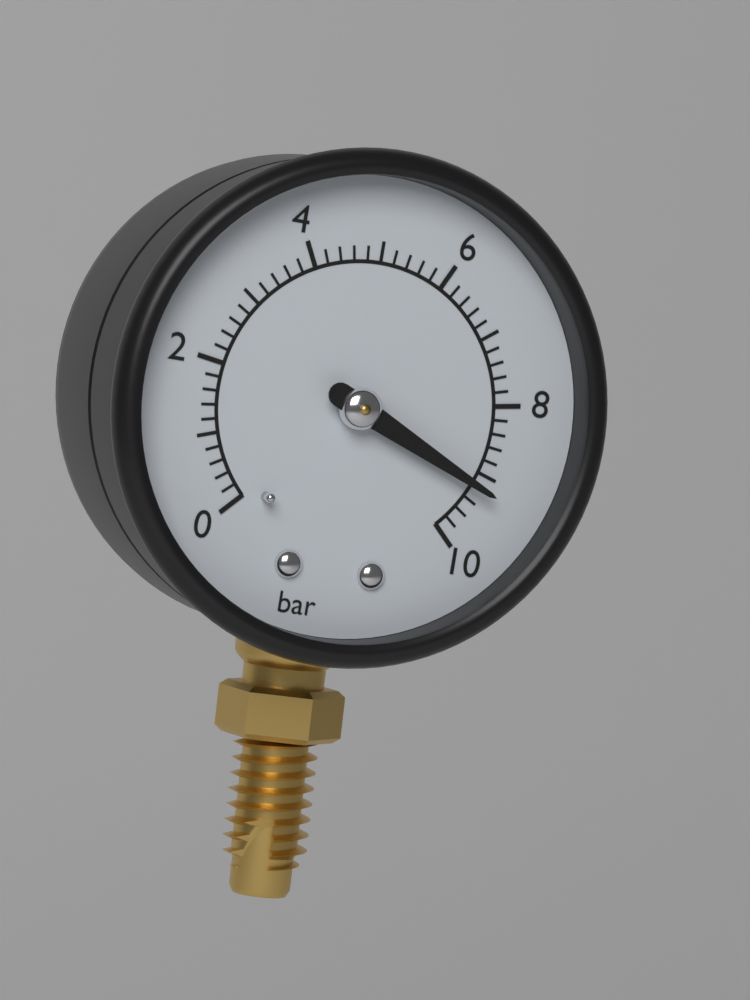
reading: 9.2 bar
